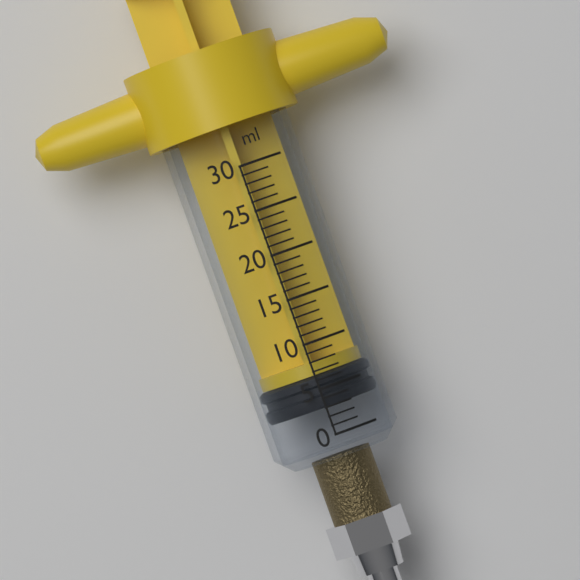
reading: 3 ml
